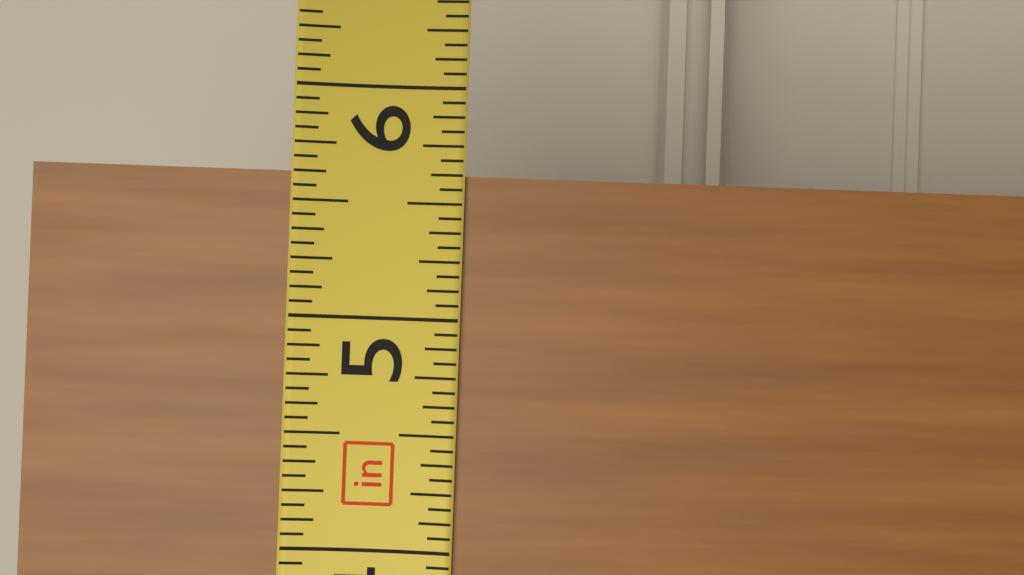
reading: 5.6250 in
